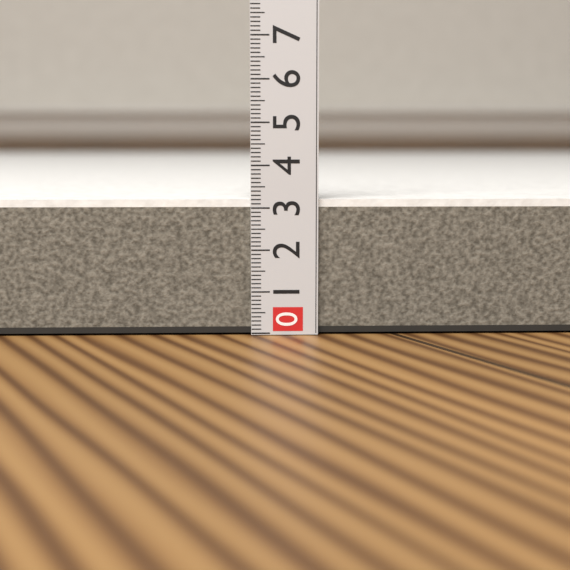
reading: 3.2 (no unit)
